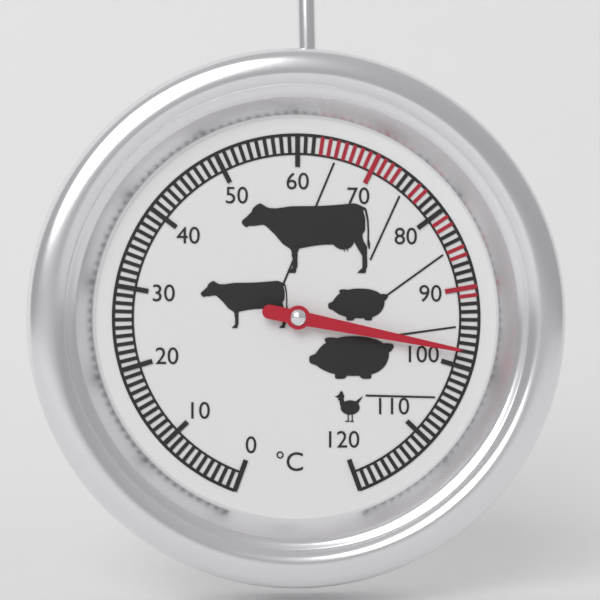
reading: 98 °C
